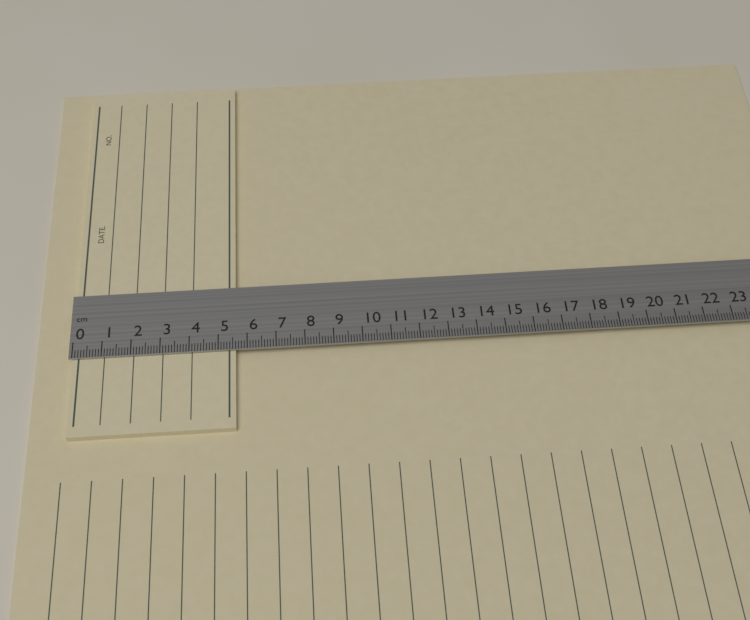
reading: 5.6 cm
